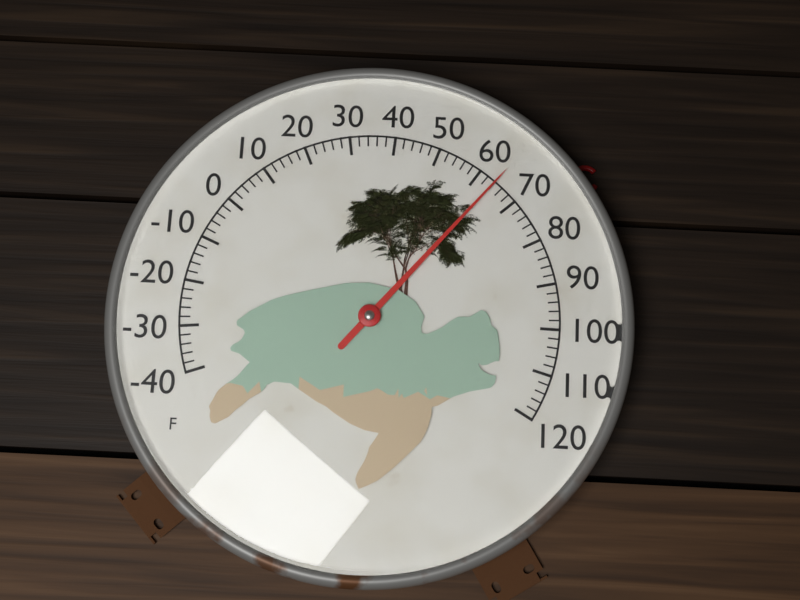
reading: 64 °F
